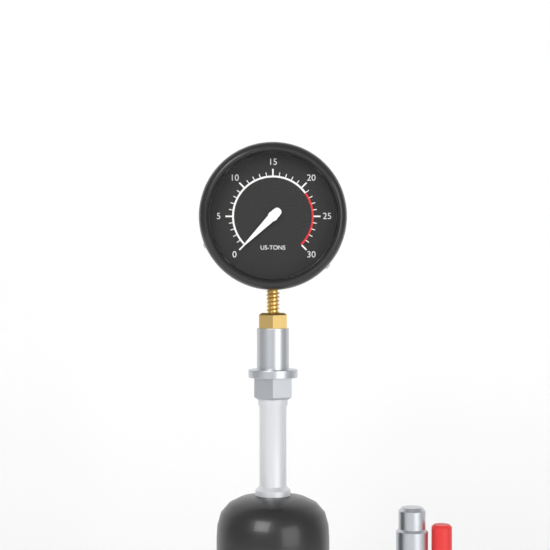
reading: 0 US-TONS
